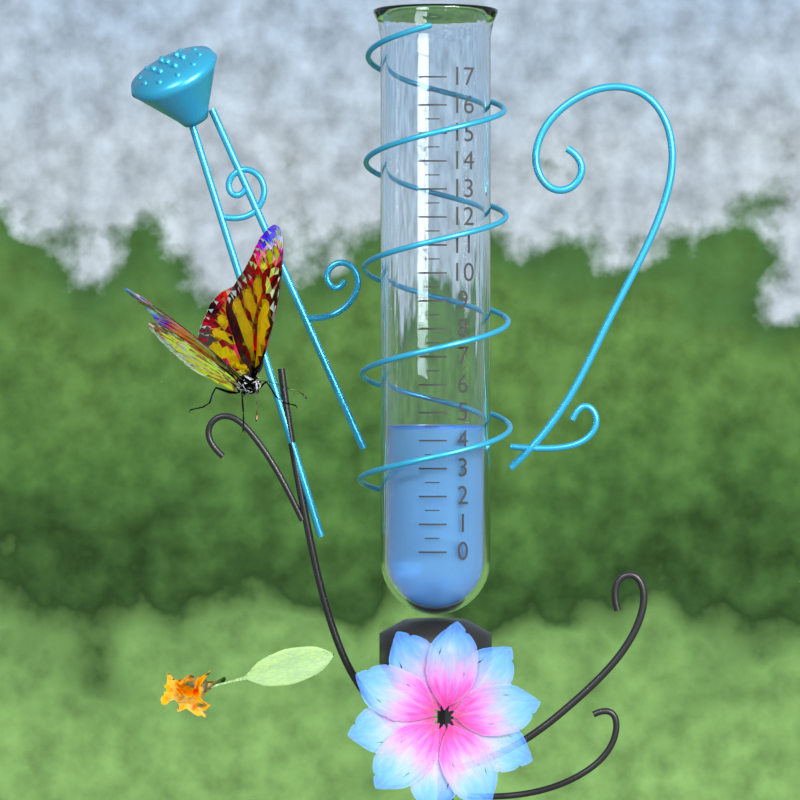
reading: 4.5 (no unit)
